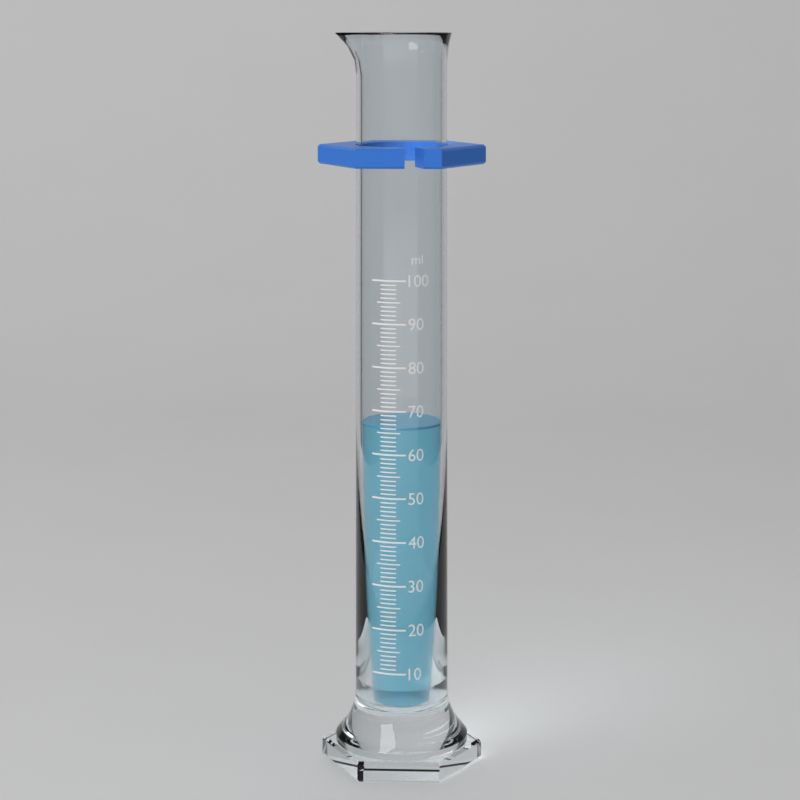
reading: 66 ml
